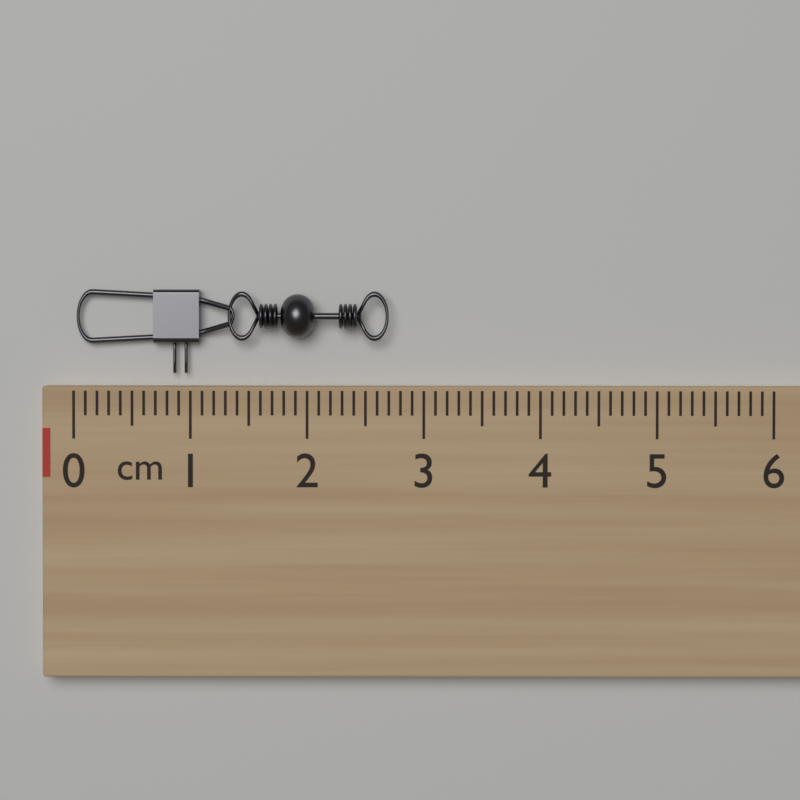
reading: 2.7 cm
